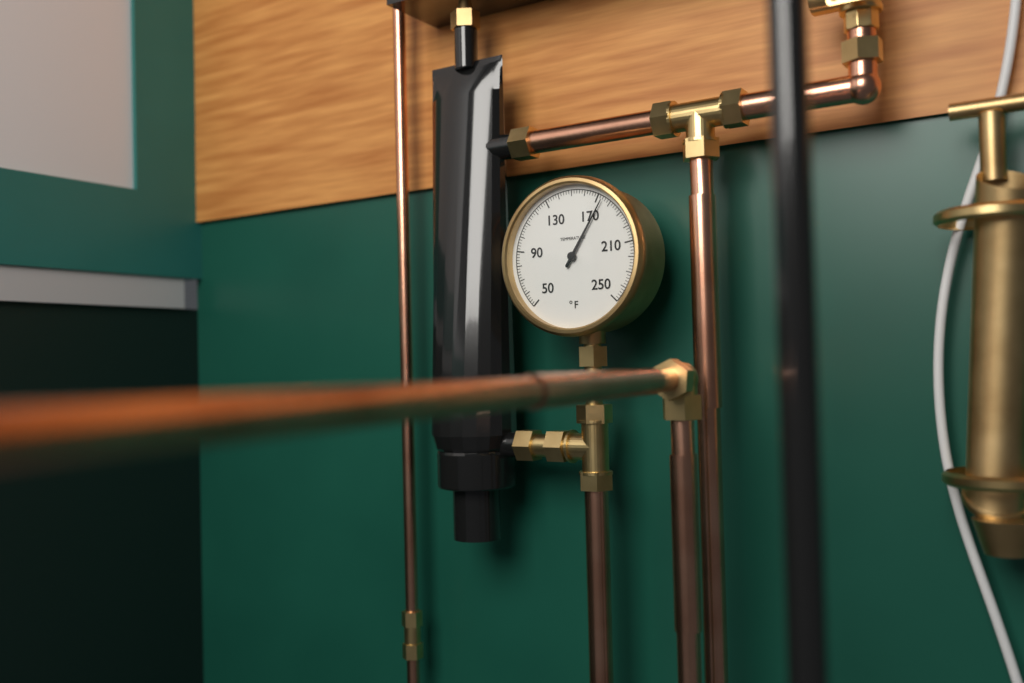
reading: 174 °F
